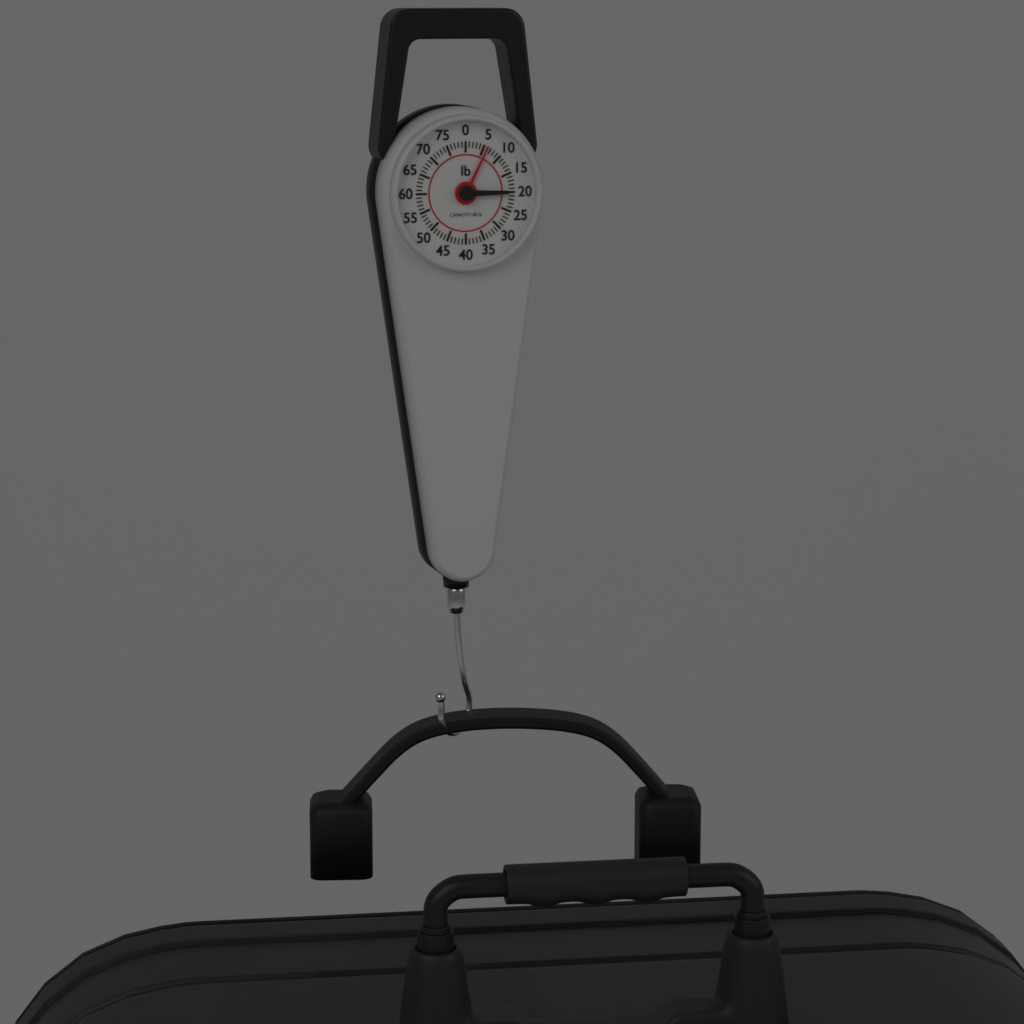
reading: 6 lb
